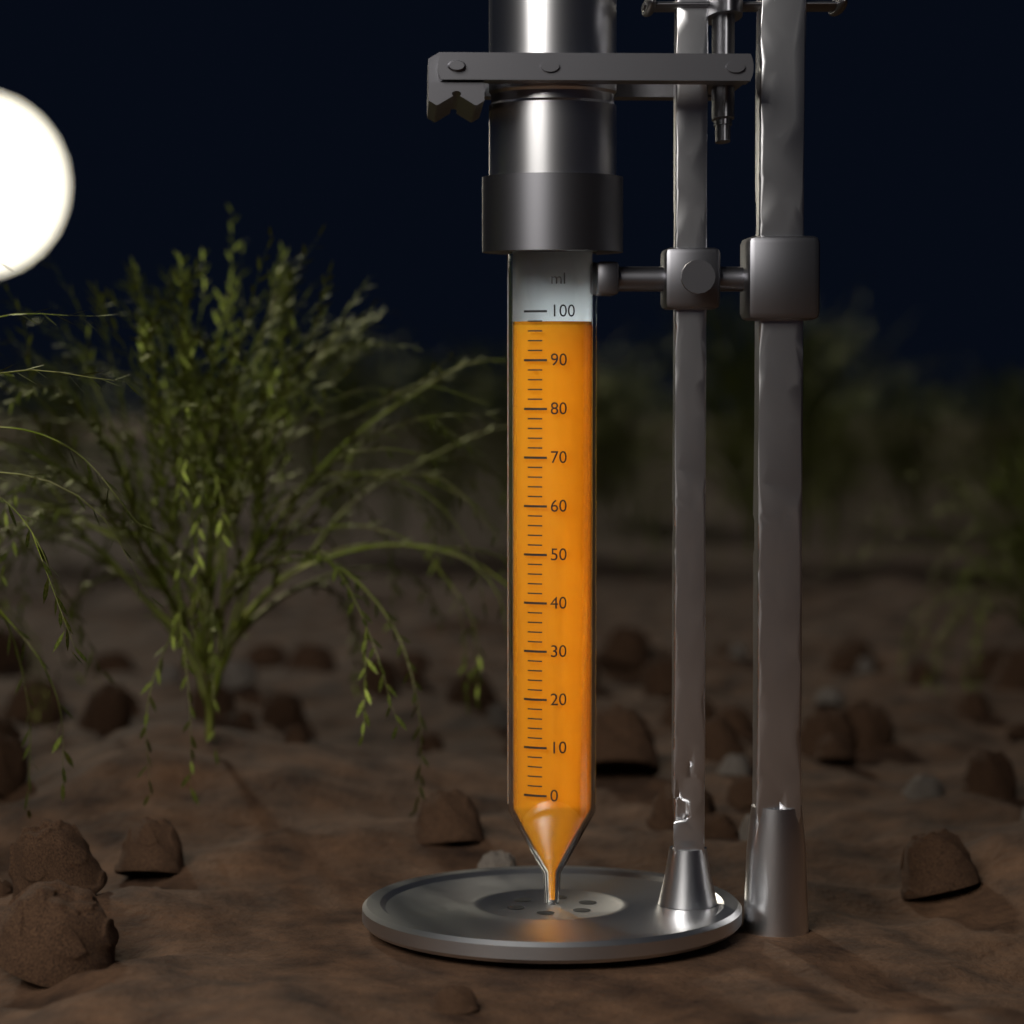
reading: 98 ml
